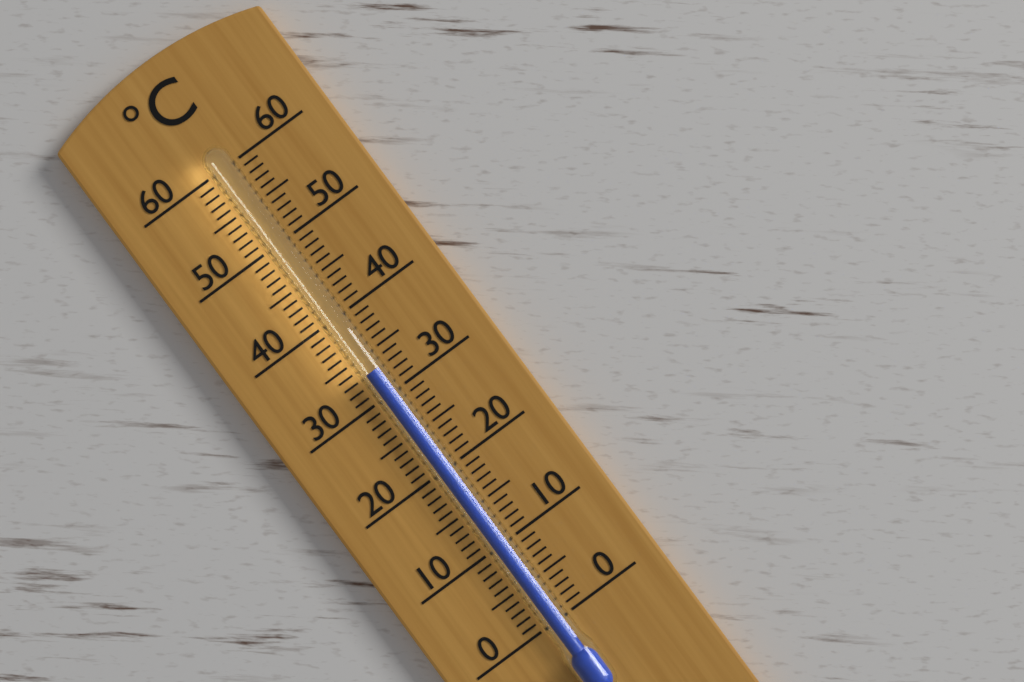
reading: 33 °C
